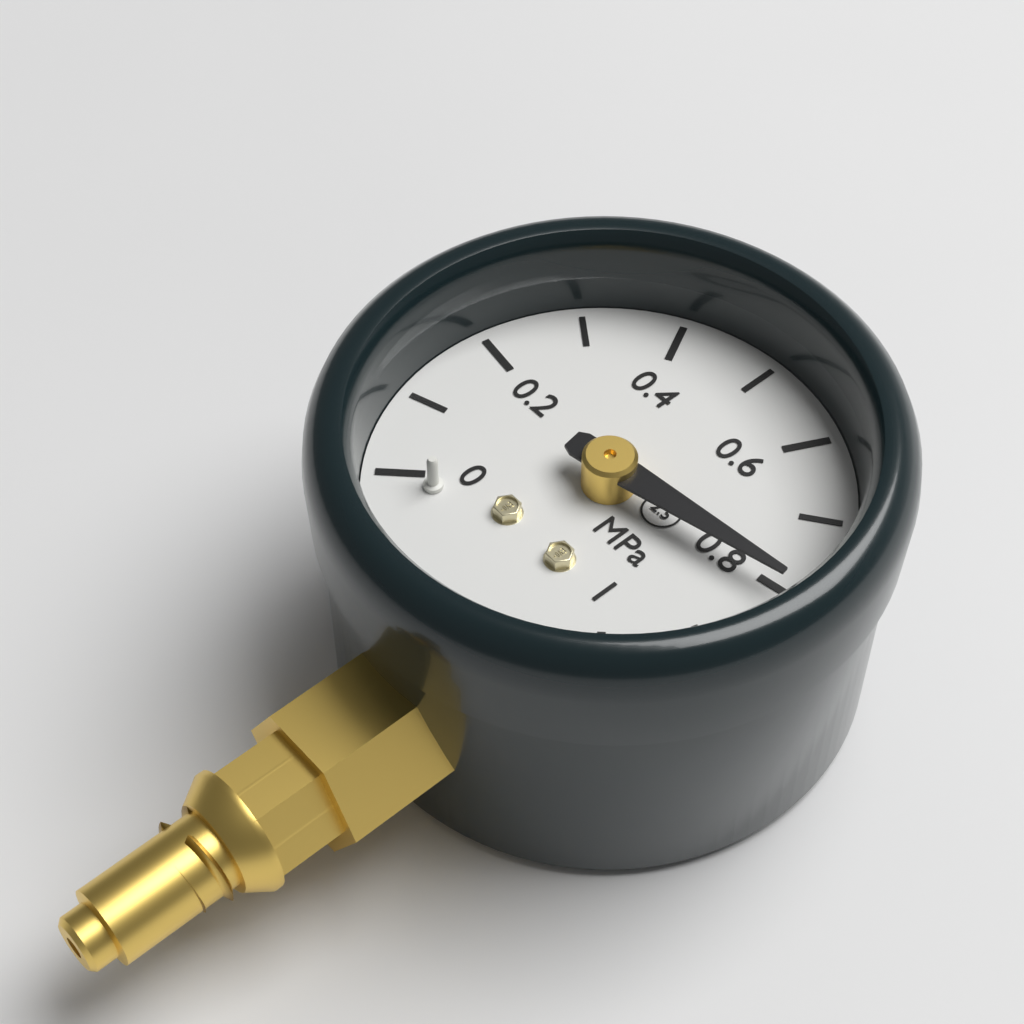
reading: 0.8 MPa
